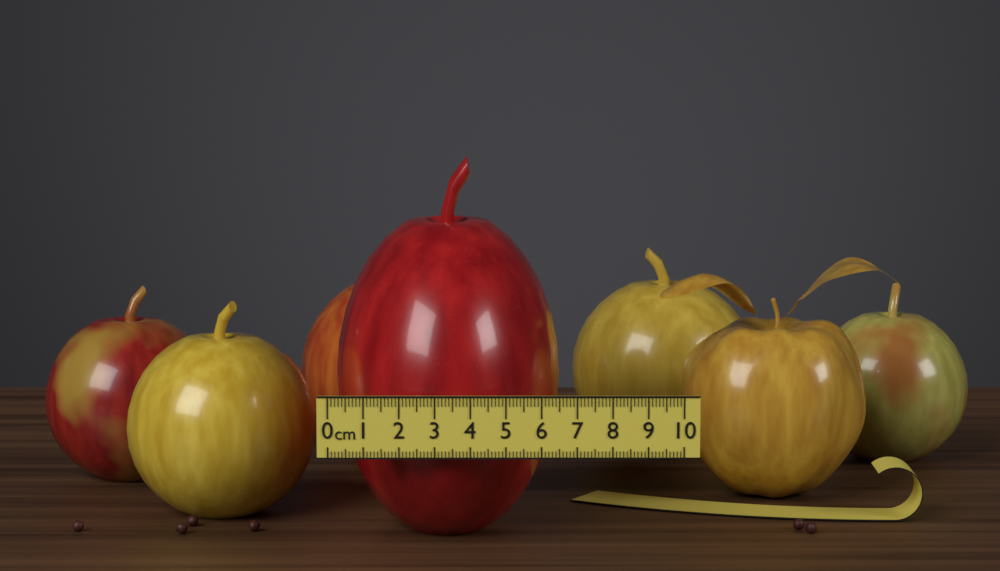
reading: 6.6 cm
